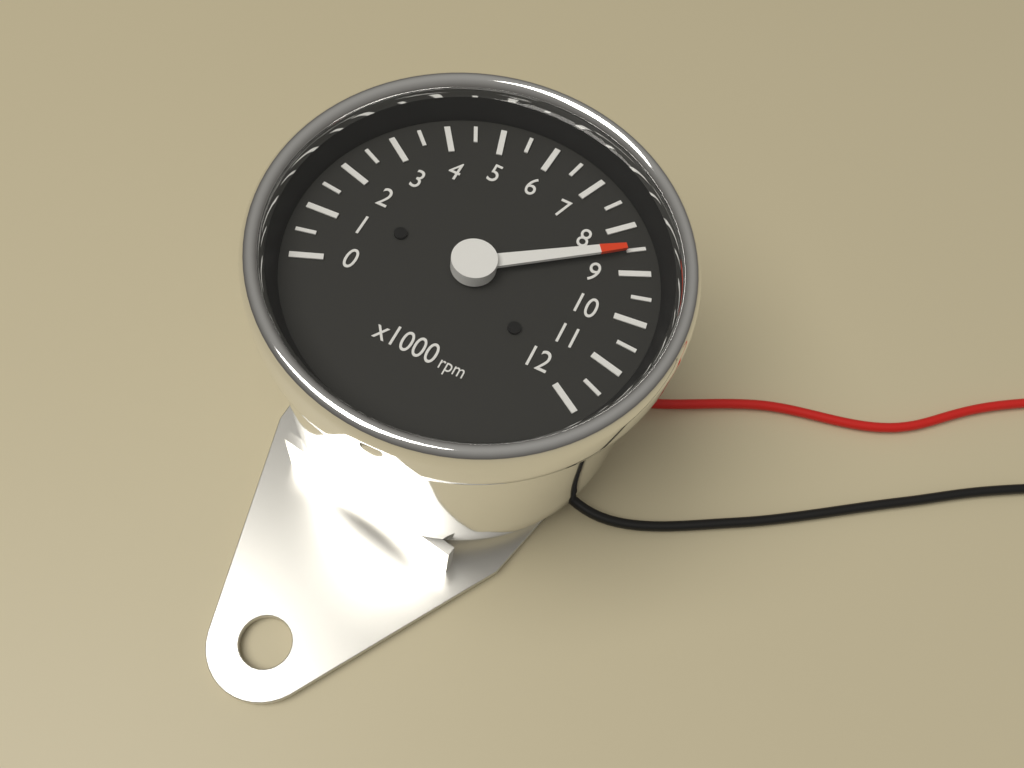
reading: 8500 rpm
